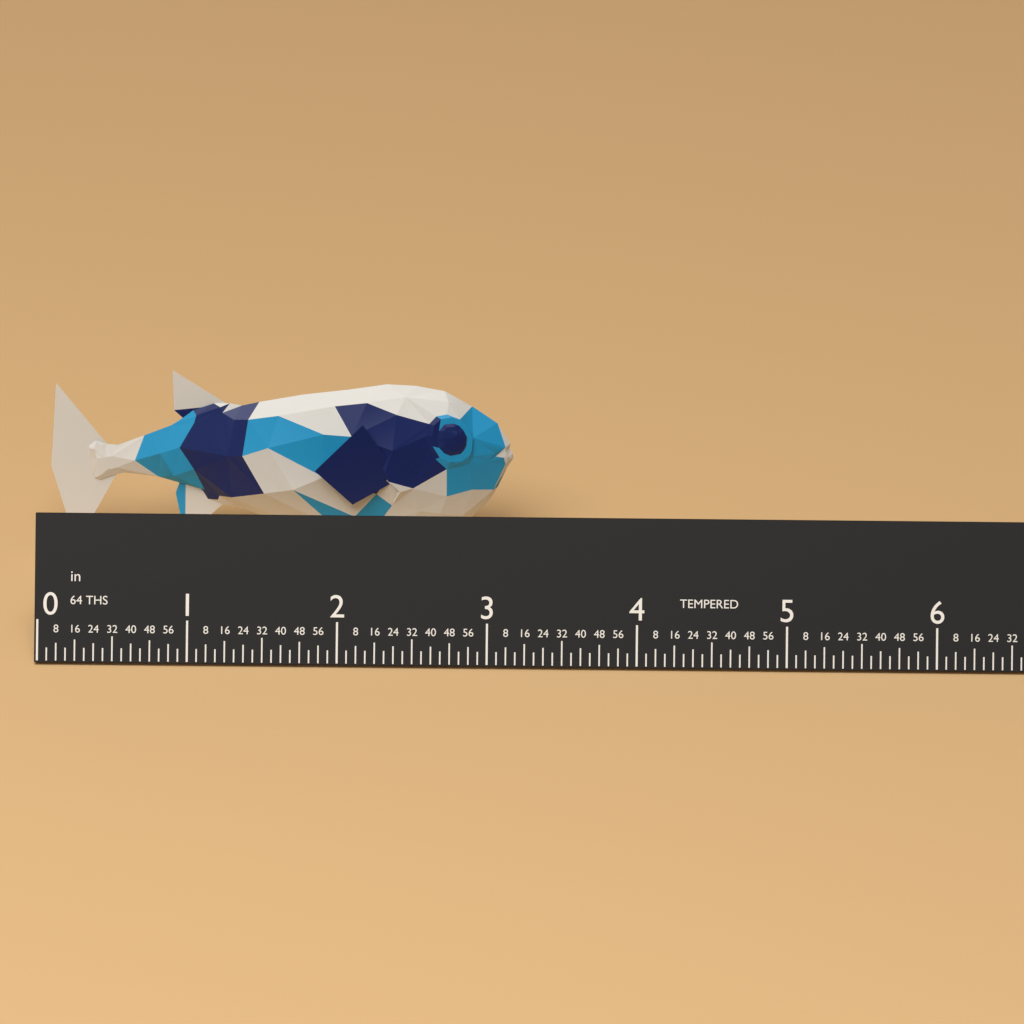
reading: 3.1250 in
